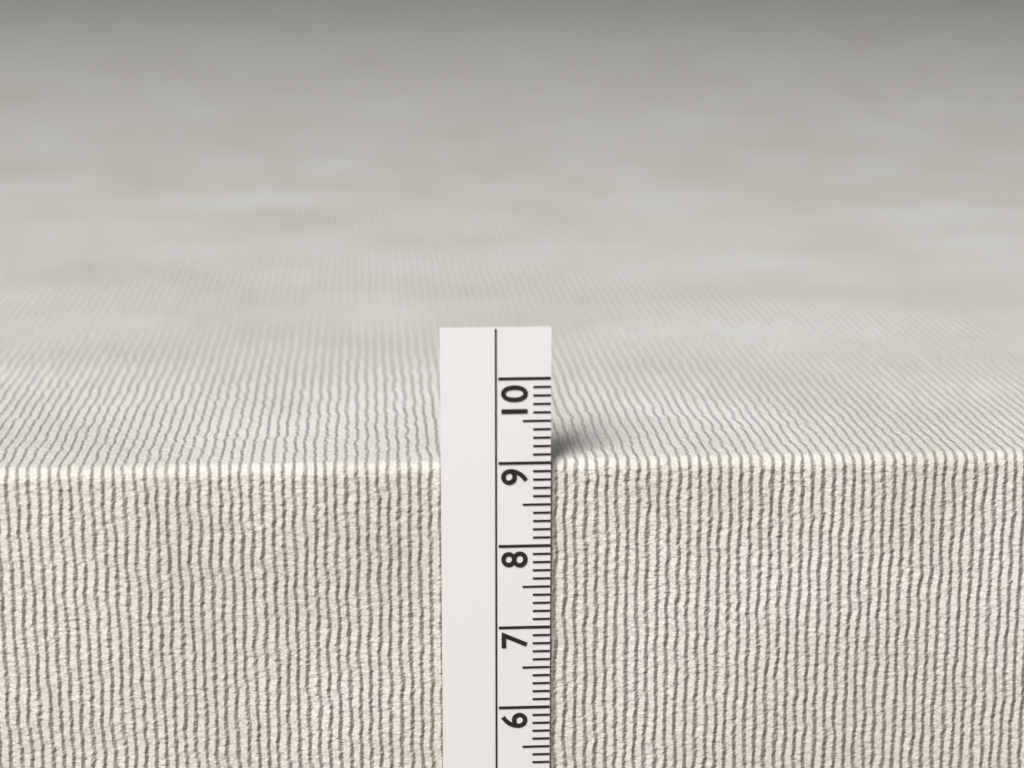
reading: 9.0 cm
